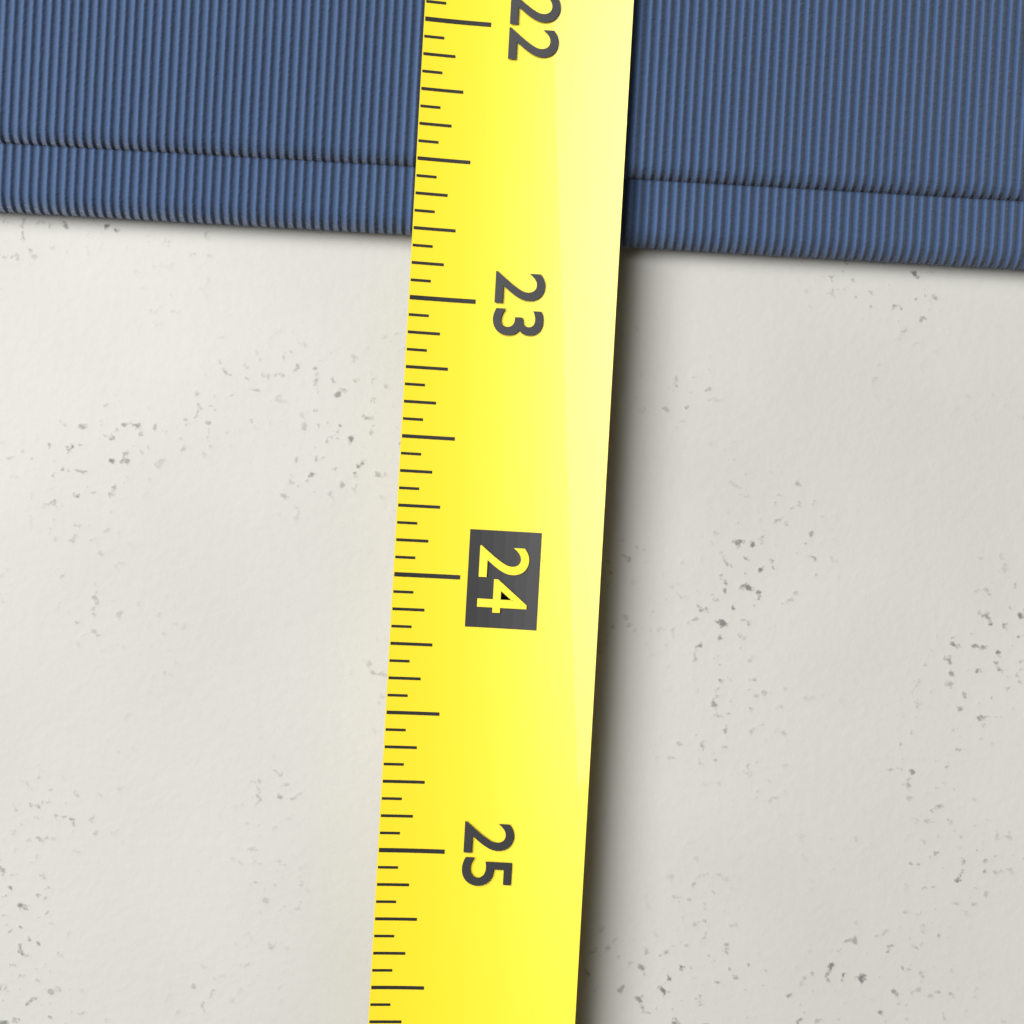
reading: 22.7500 (no unit)
